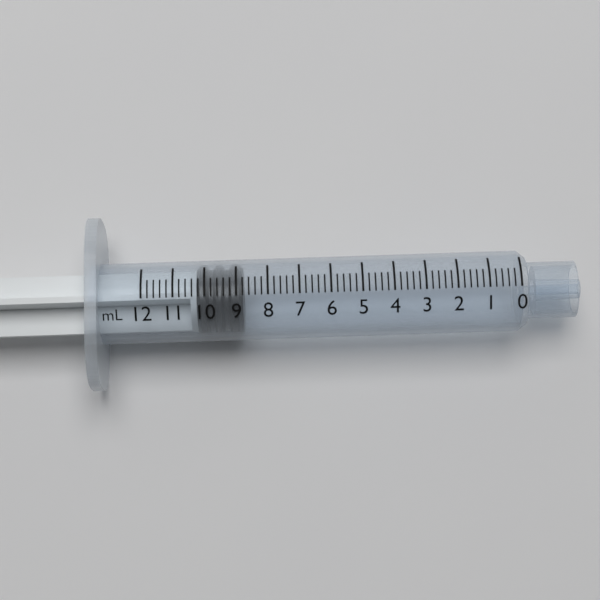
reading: 8.8 mL
